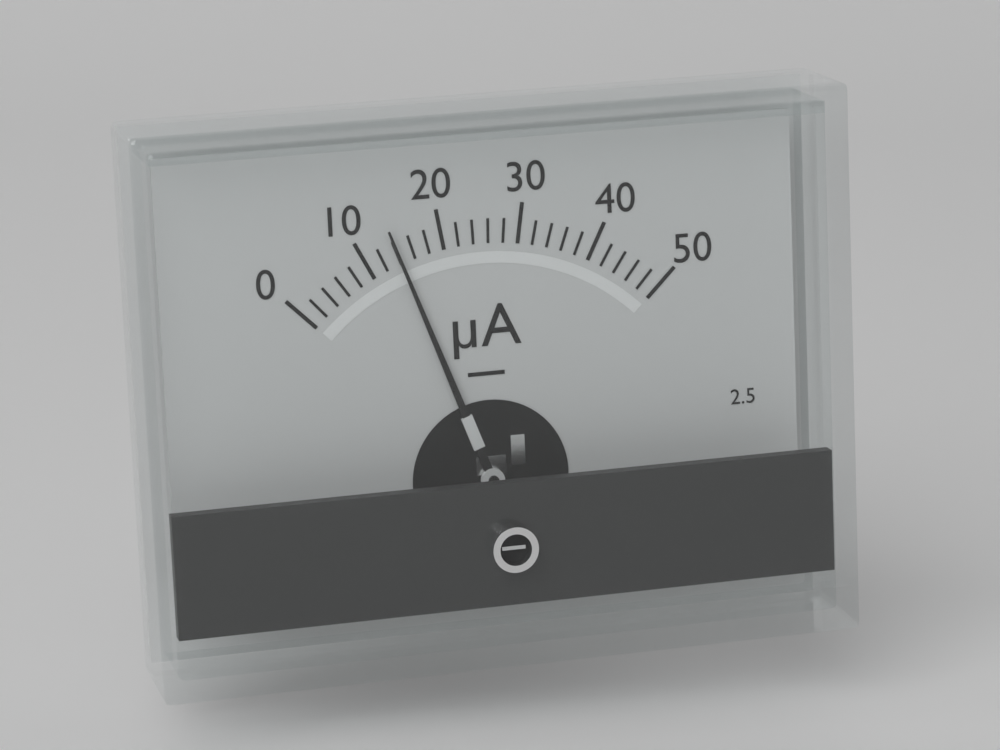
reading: 14 µA
